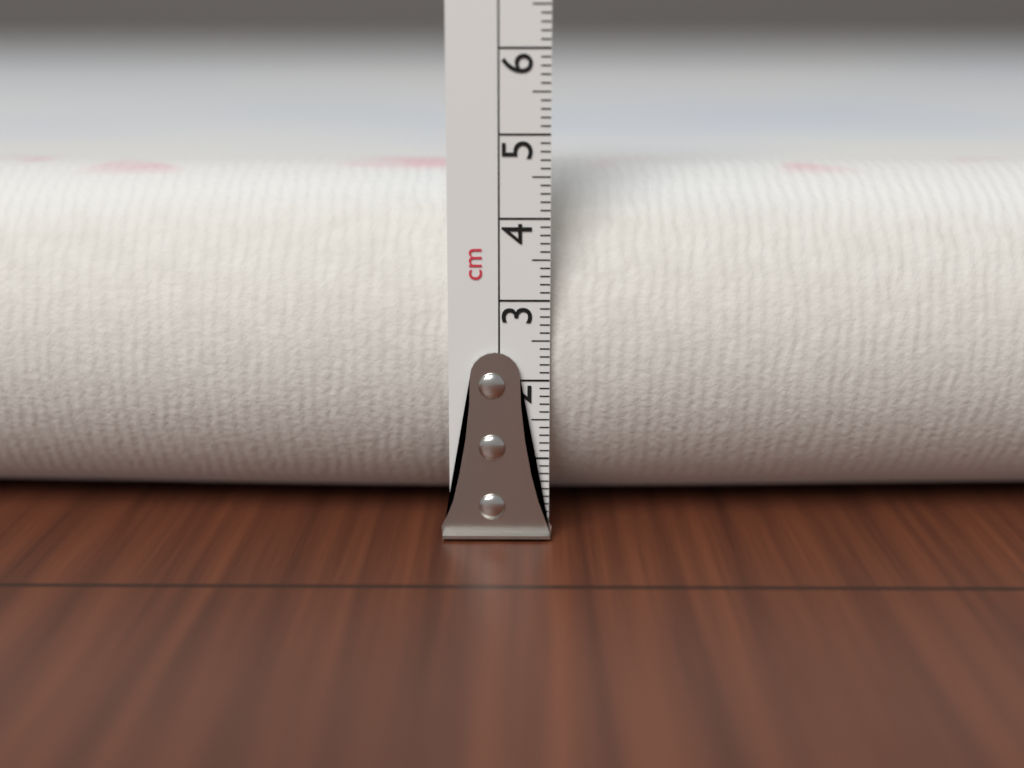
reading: 4.5 cm
